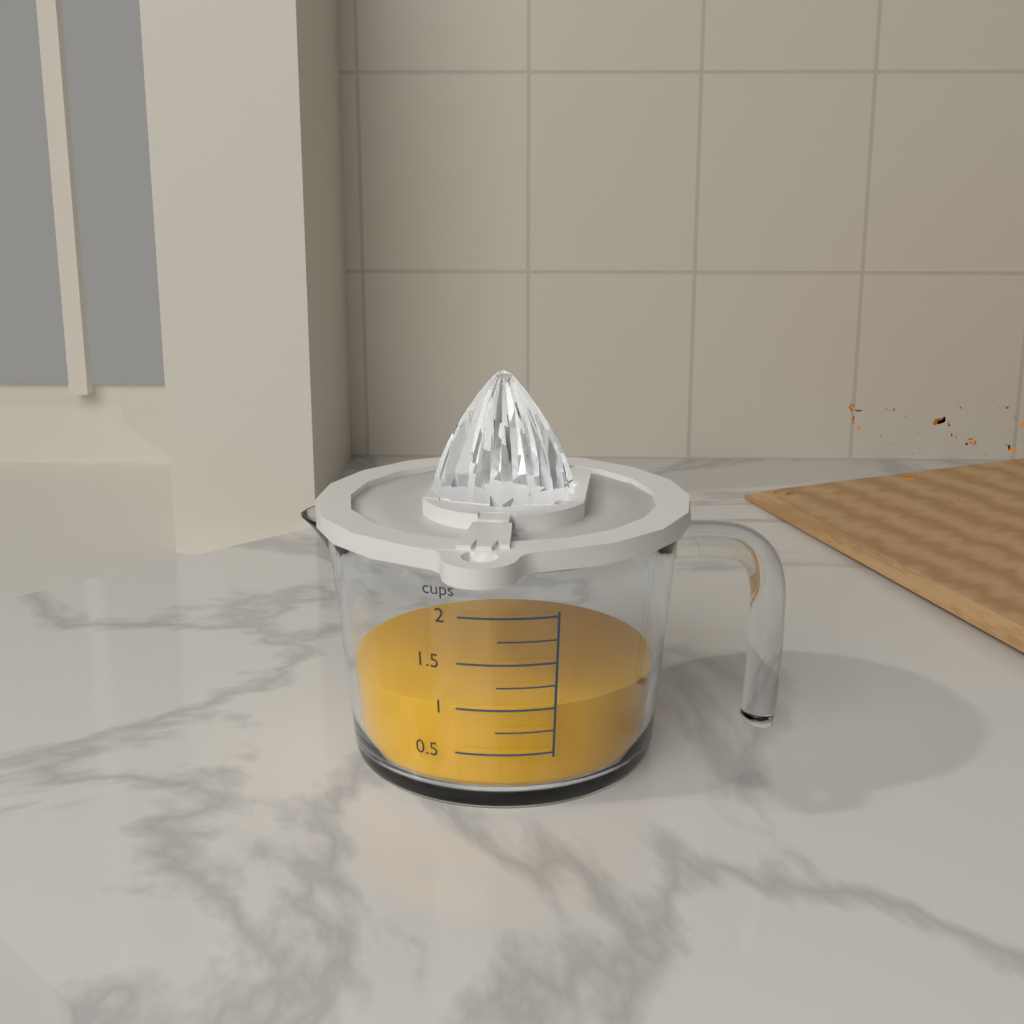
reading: 1.00 cups
